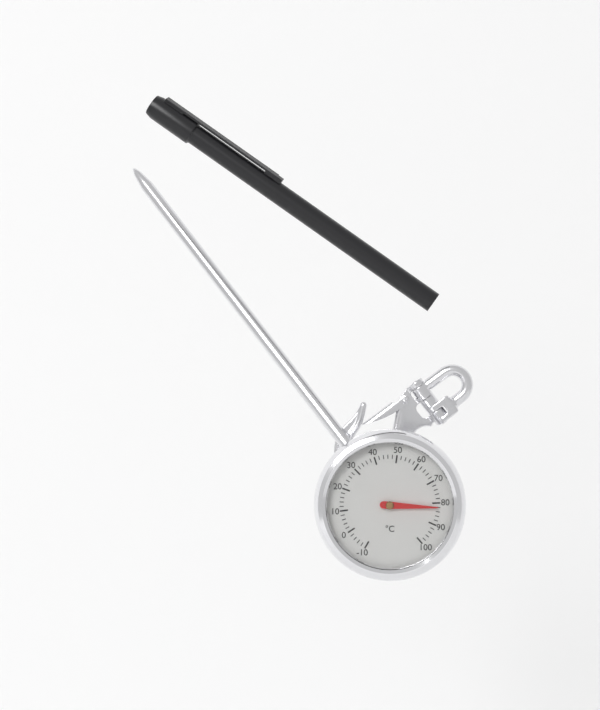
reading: 82 °C
